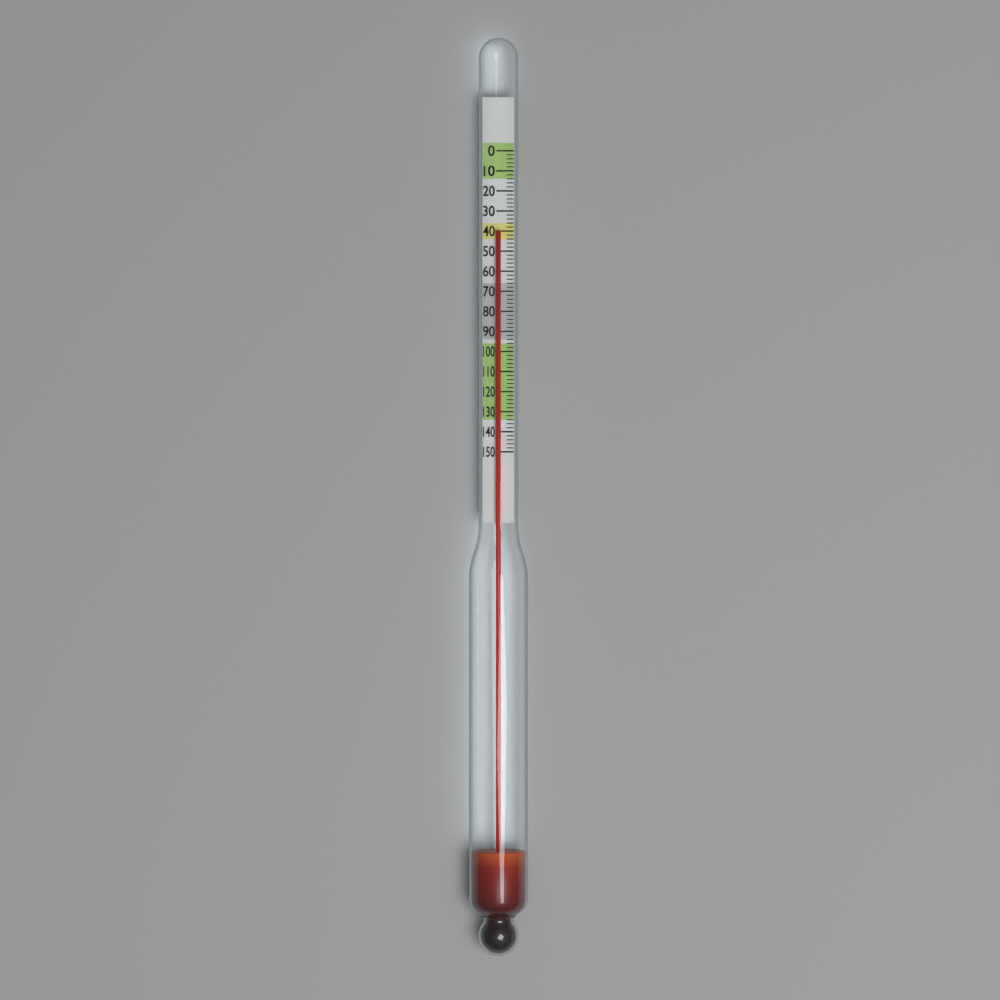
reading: 40 (no unit)
